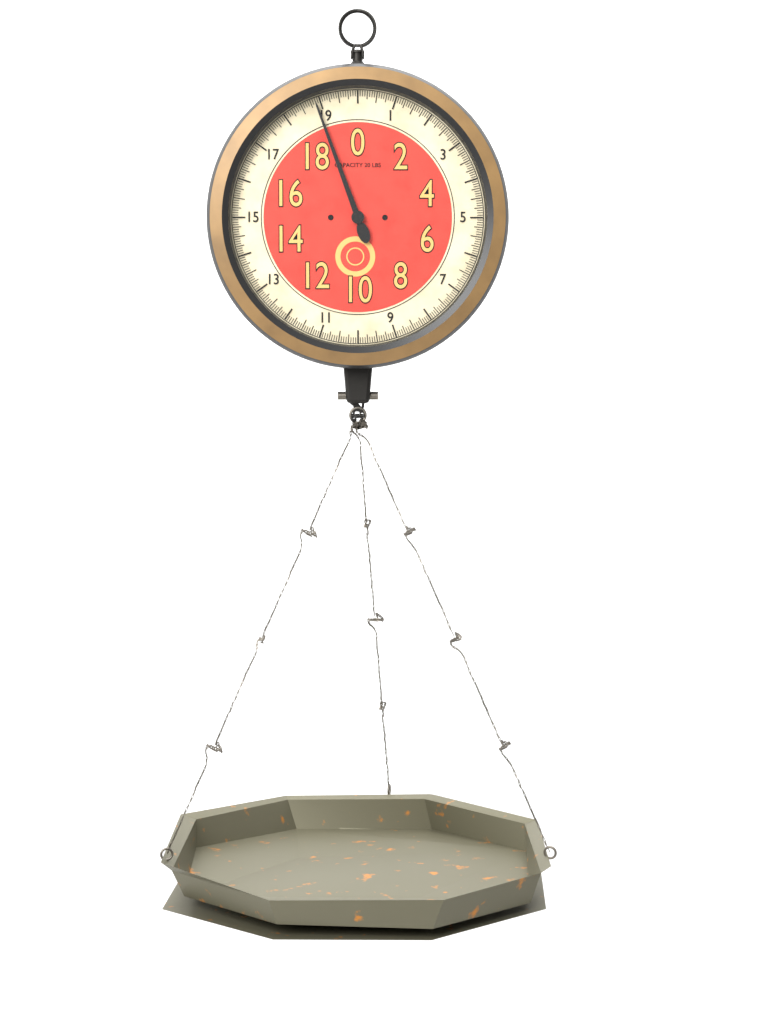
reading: 18.8750 lbs
